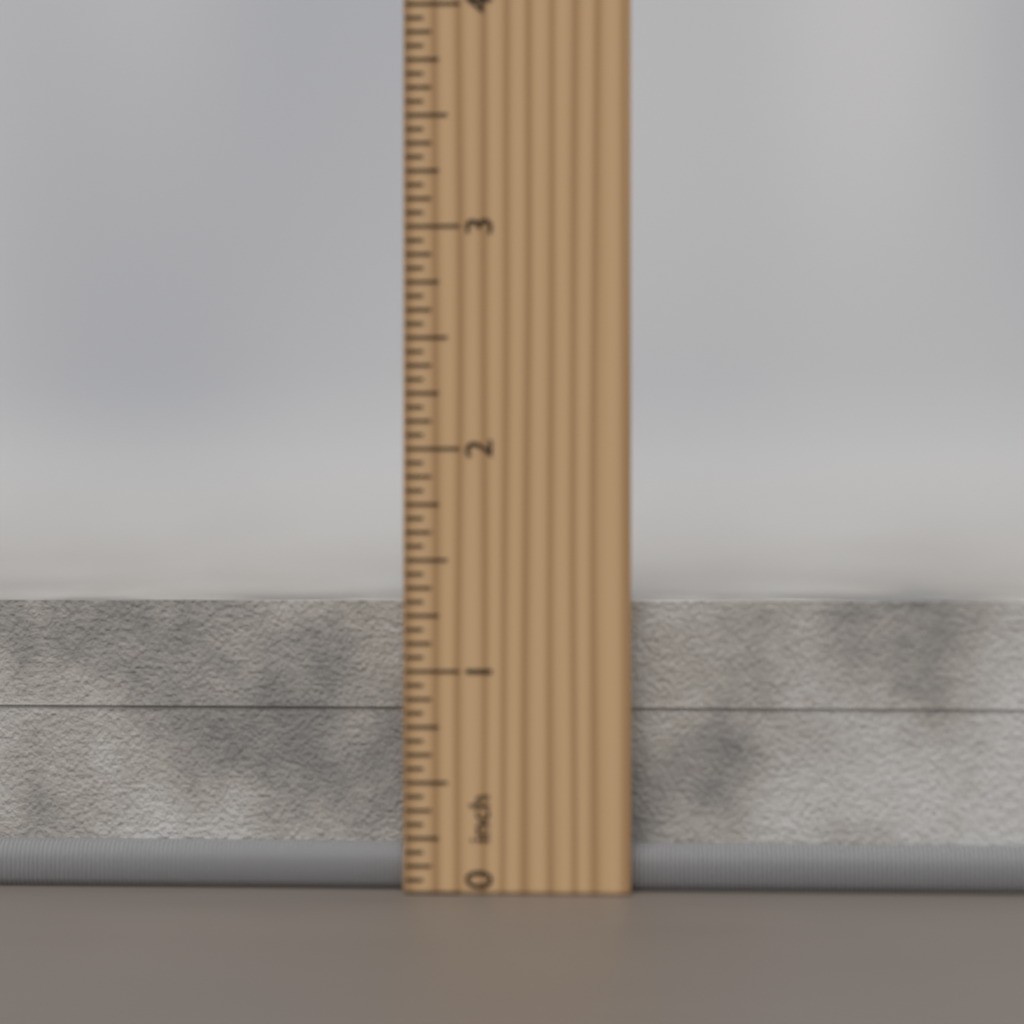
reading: 1.3125 inch
